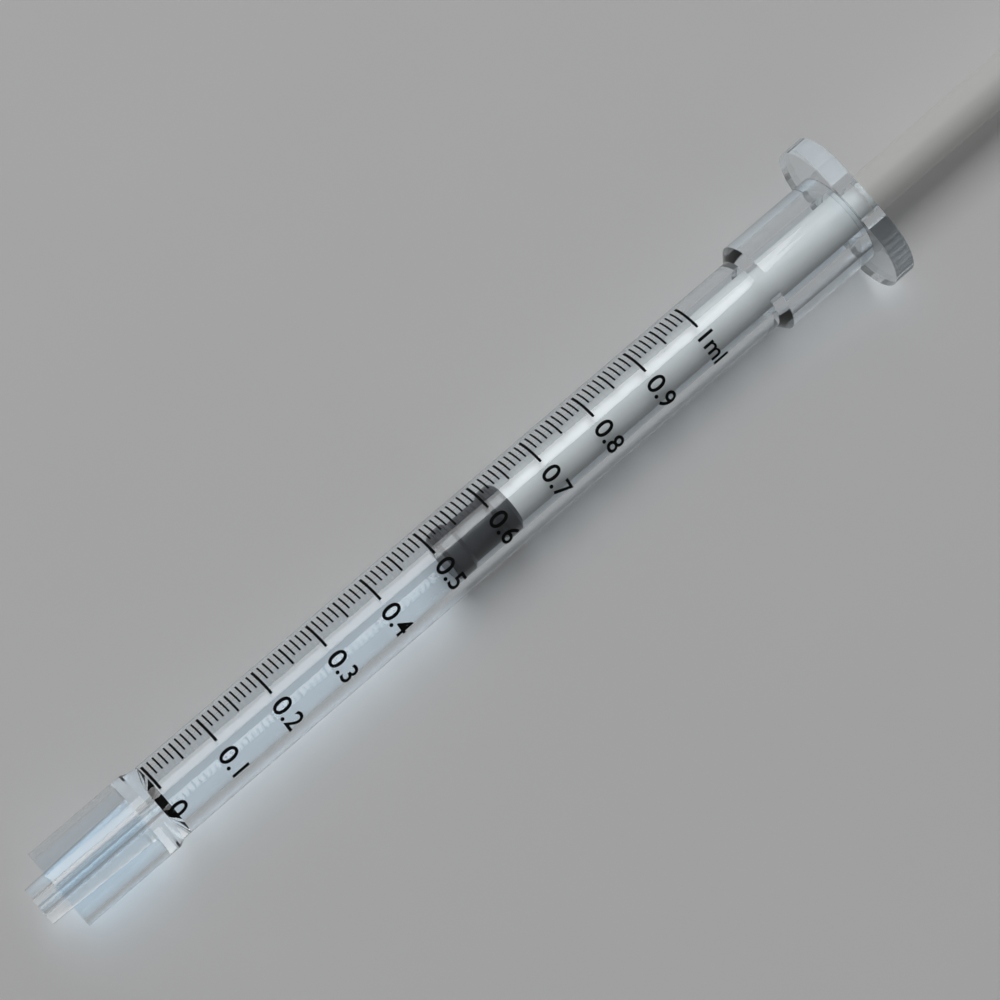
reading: 0.51 ml
